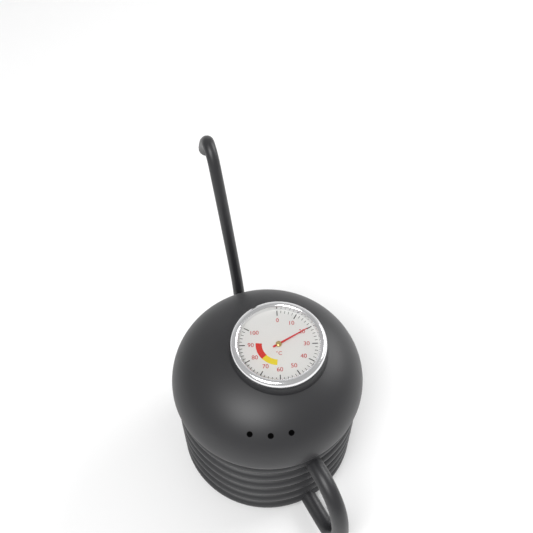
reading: 20 °C
